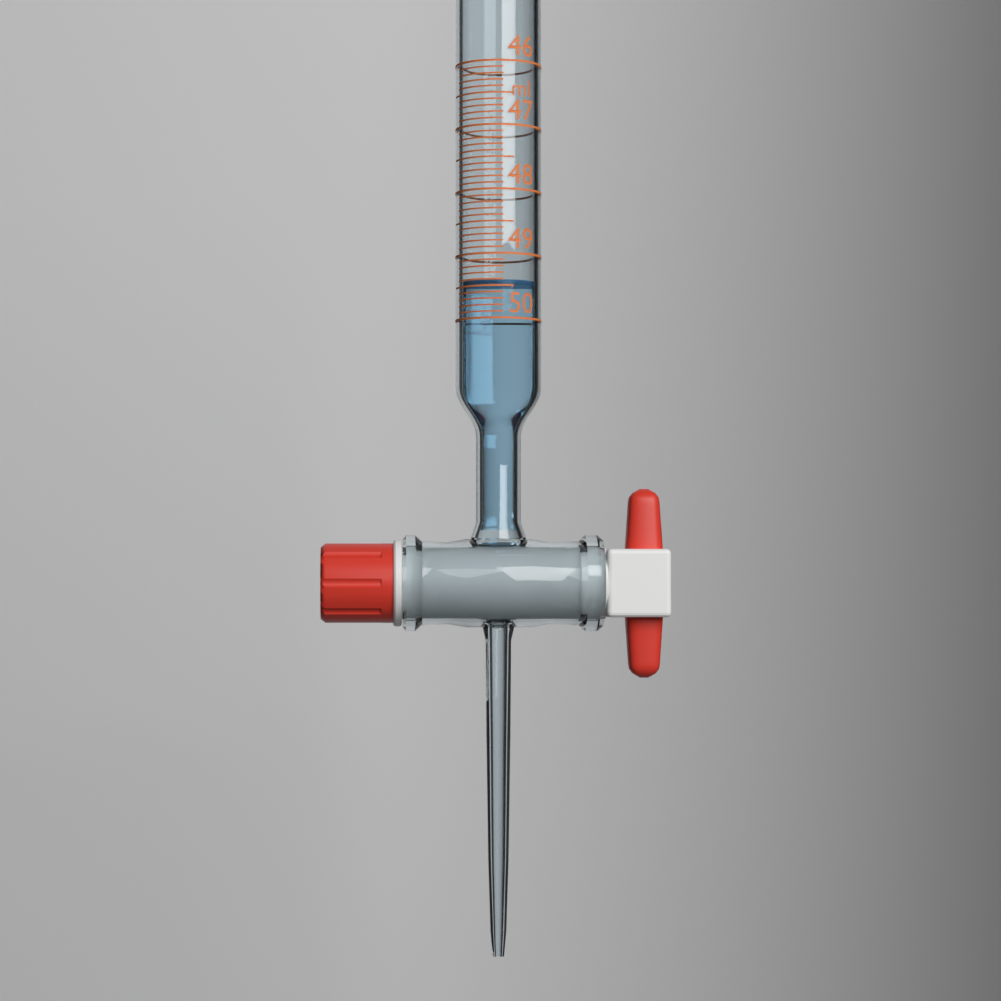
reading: 49.4 ml
